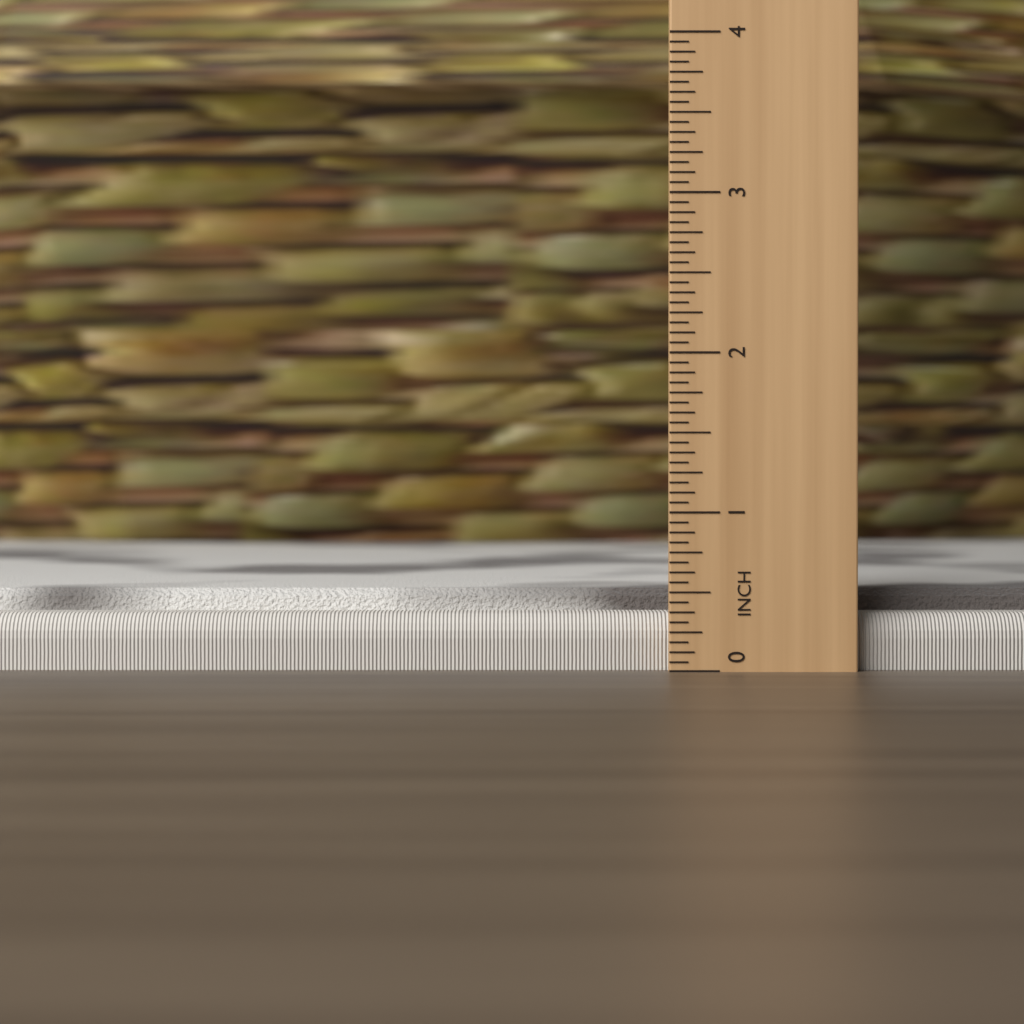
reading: 0.5000 in
